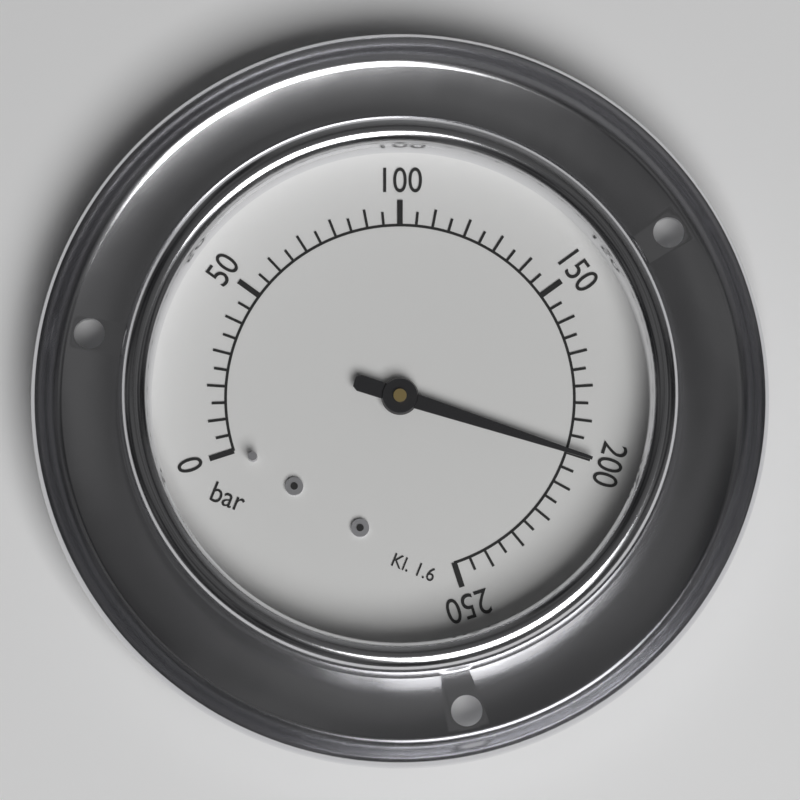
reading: 200 bar
